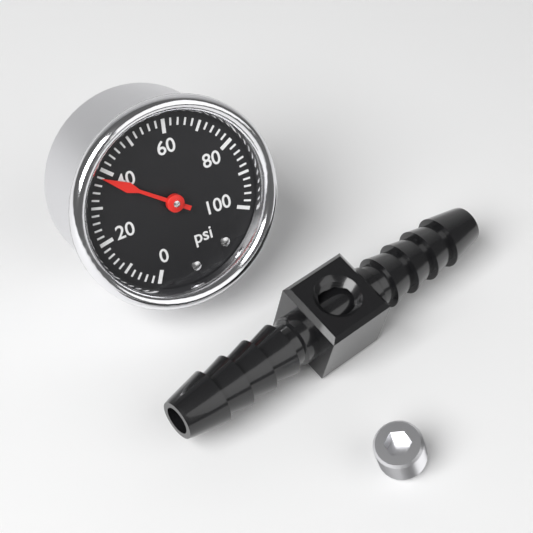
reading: 38 psi
